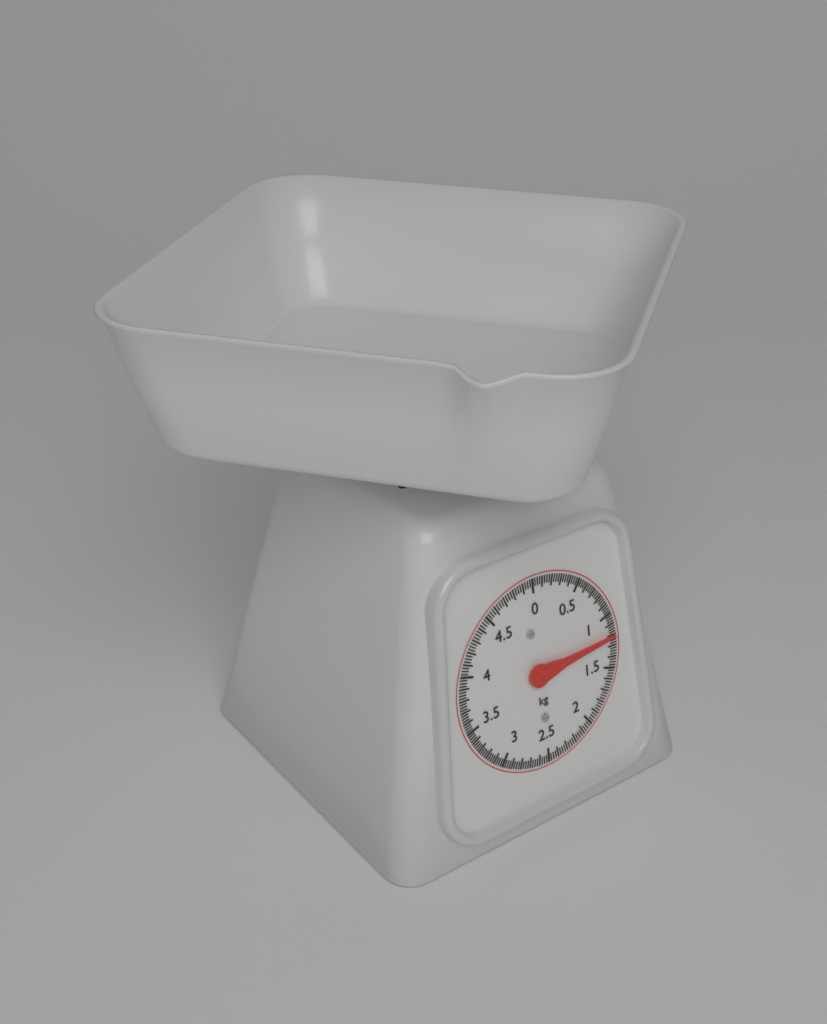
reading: 1.200 kg
